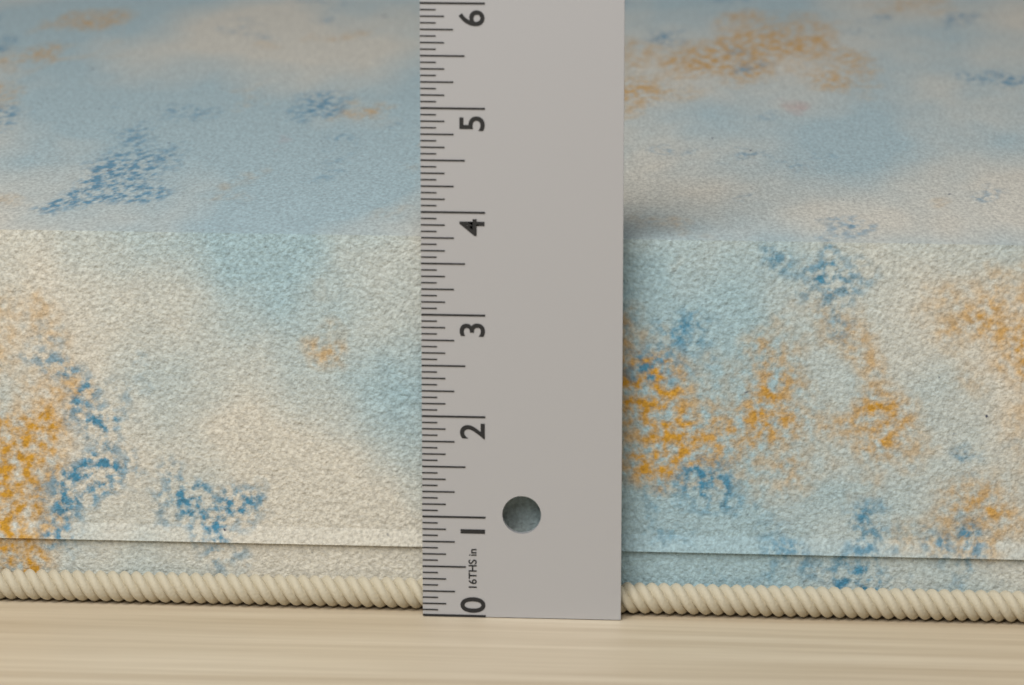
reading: 3.8125 in
